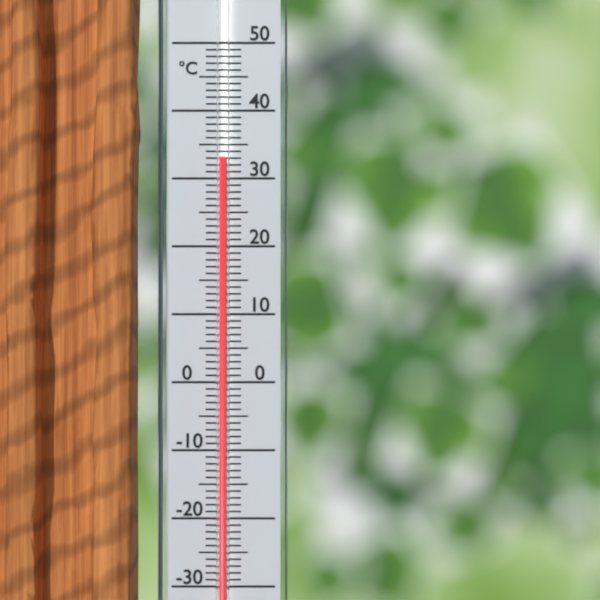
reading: 33 °C
